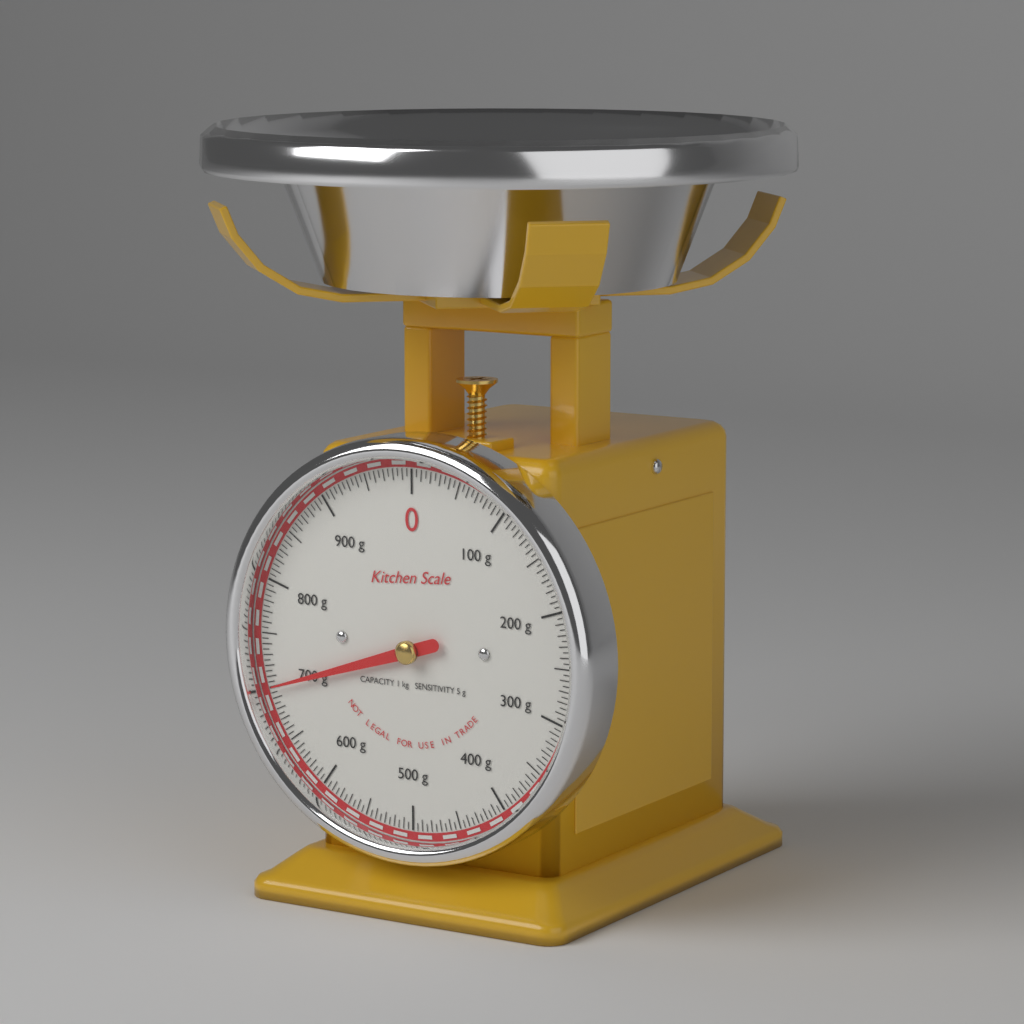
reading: 700 g
